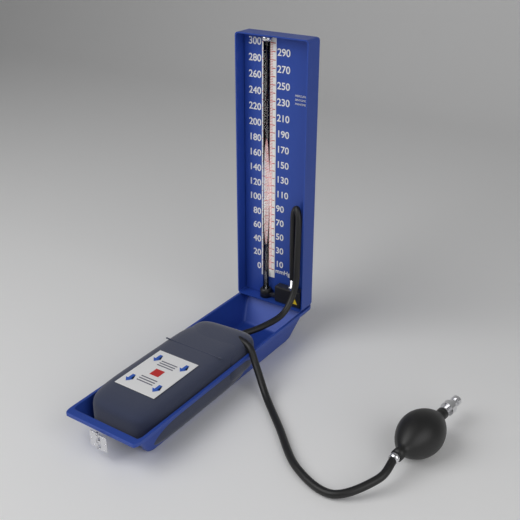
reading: 0 mmHg
